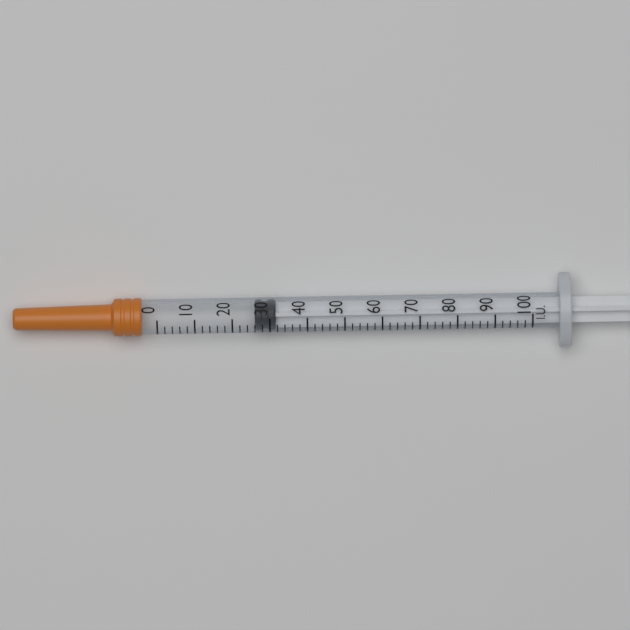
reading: 26 IU
